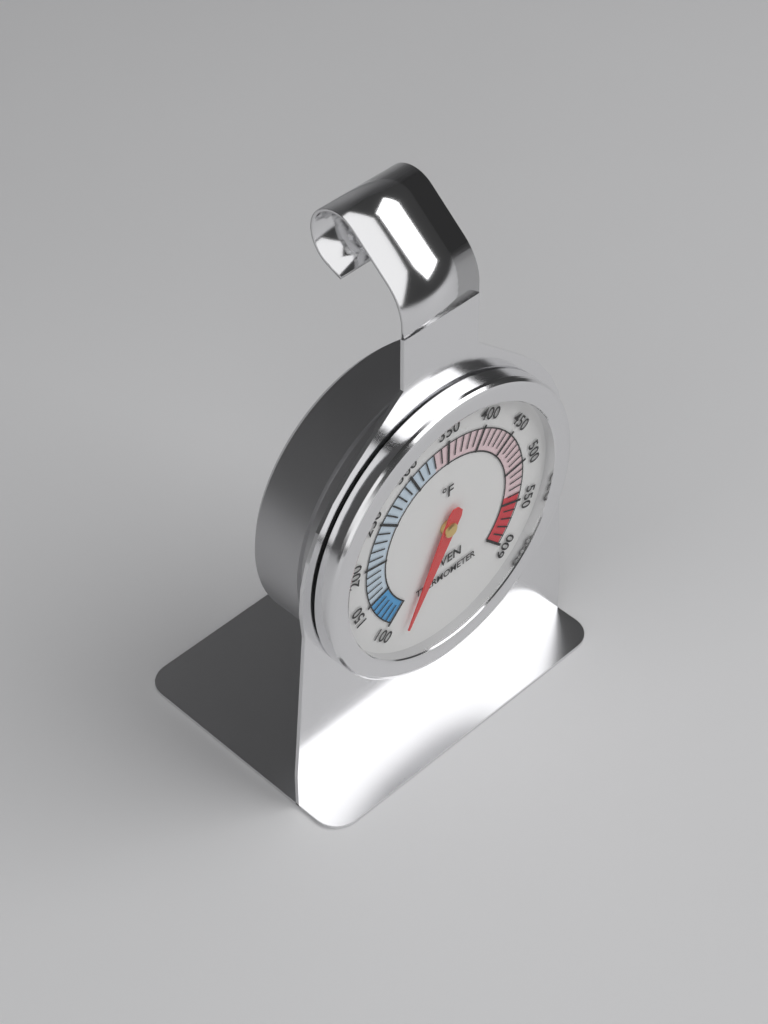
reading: 70 °F
